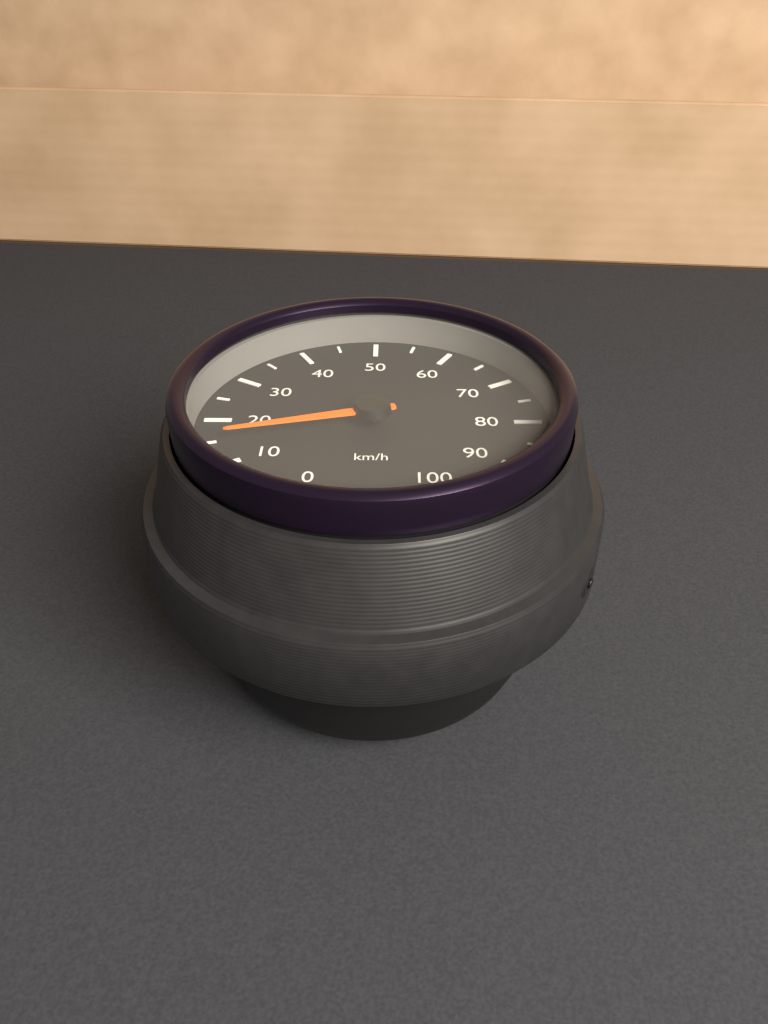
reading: 15 km/h
